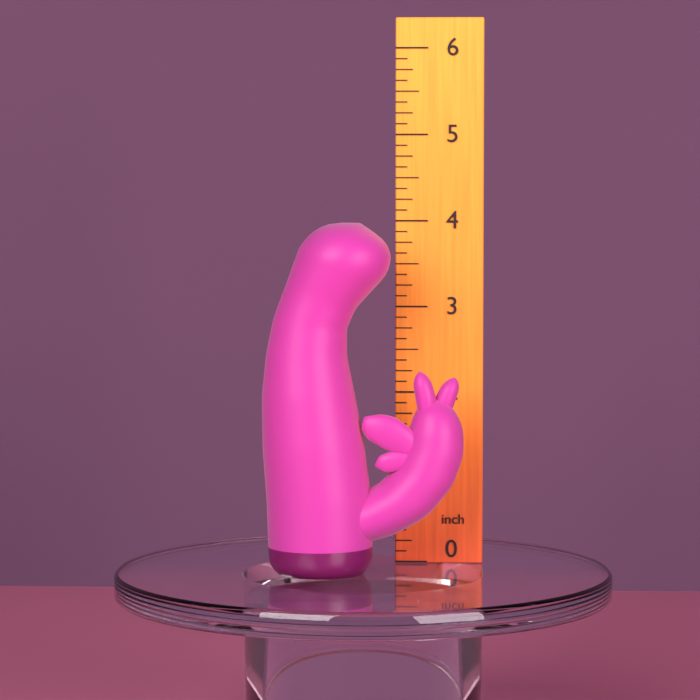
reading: 4.000 inch
